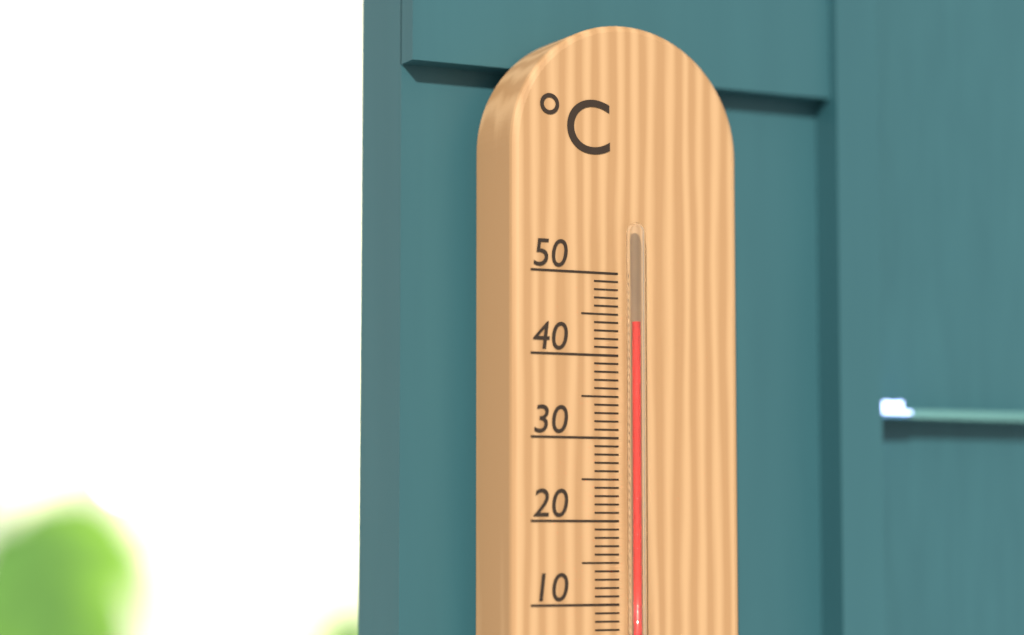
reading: 44 °C
